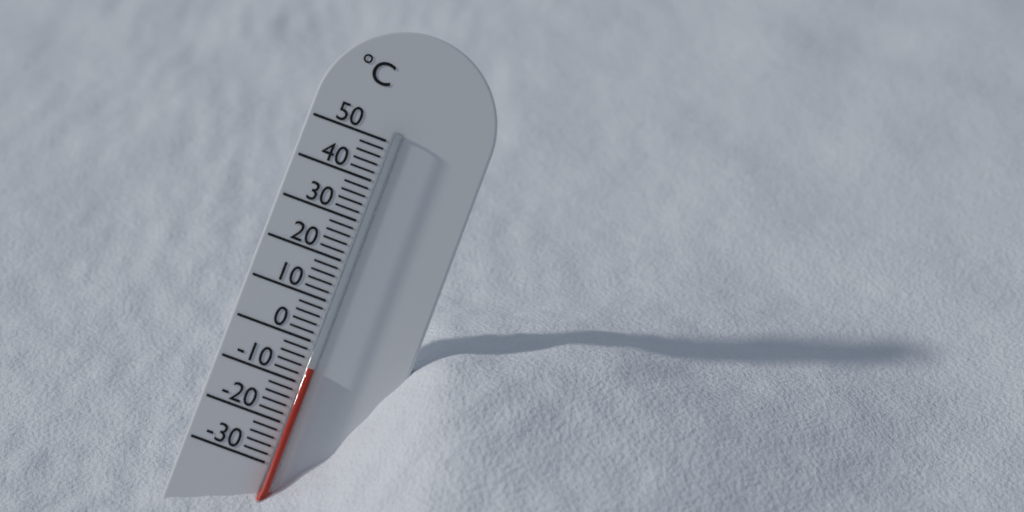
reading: -6 °C
